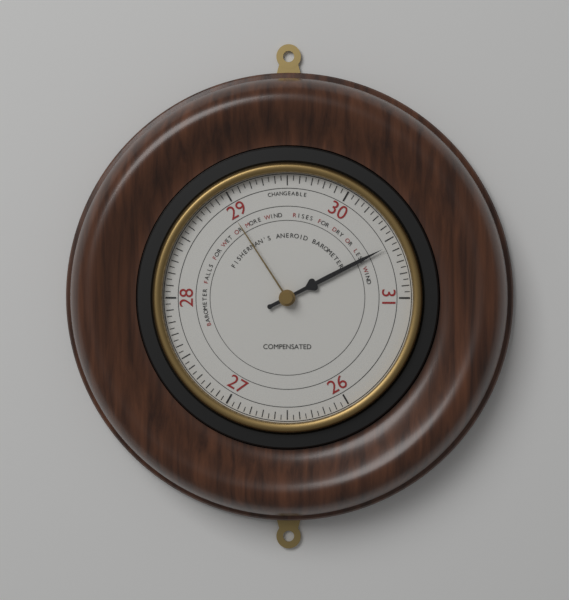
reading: 30.55 (no unit)
